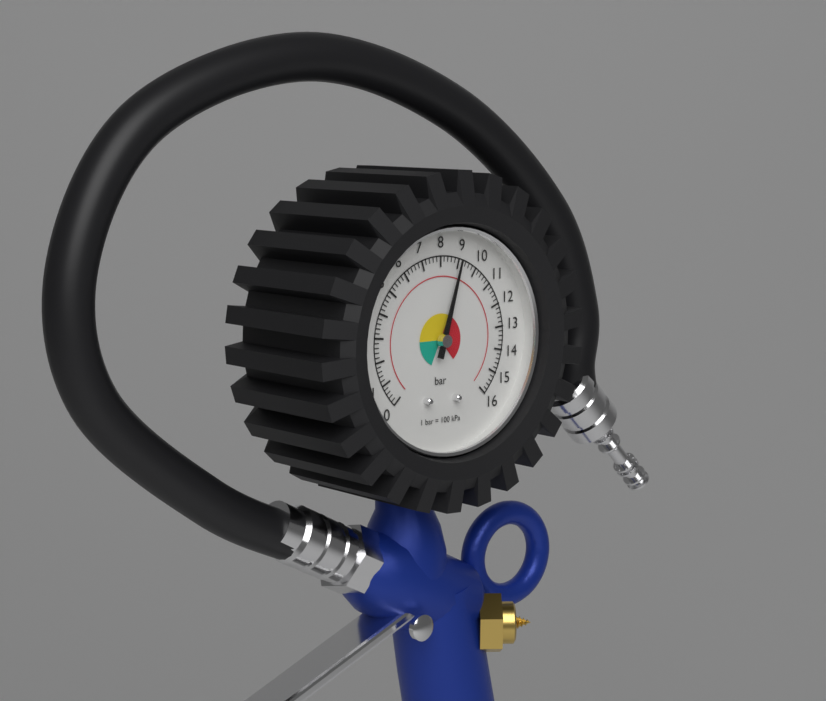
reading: 9.0 bar
